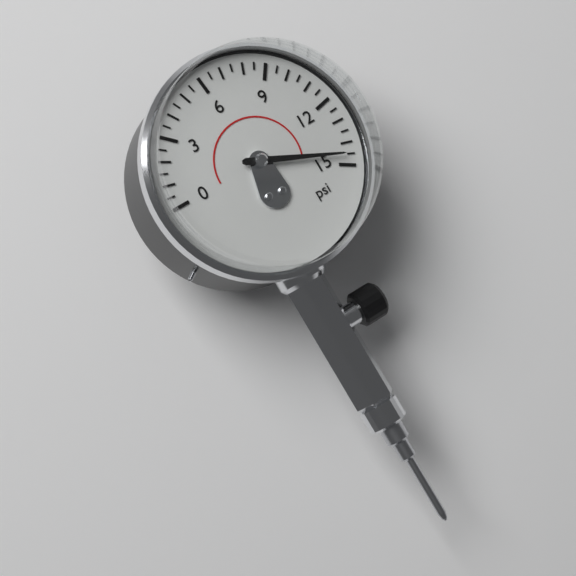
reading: 14.5 psi
